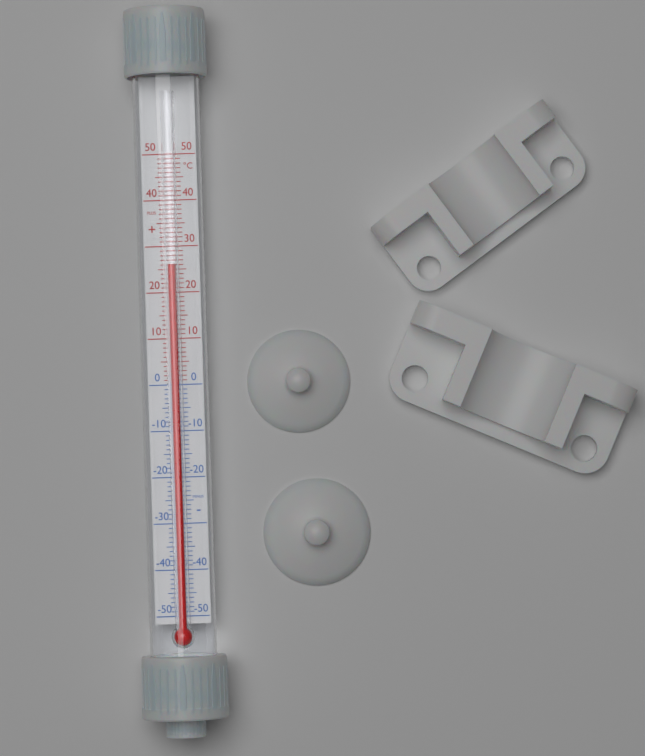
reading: 26 °C
